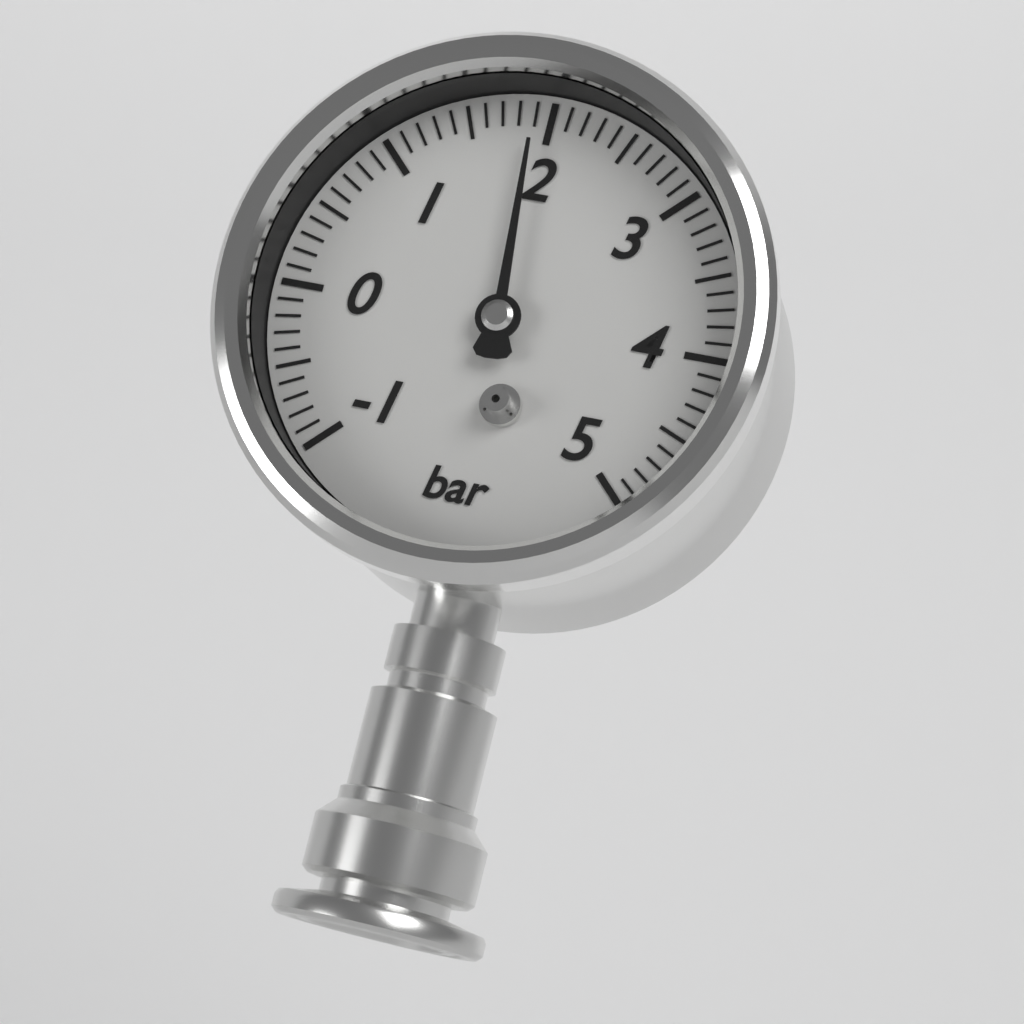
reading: 1.9 bar
